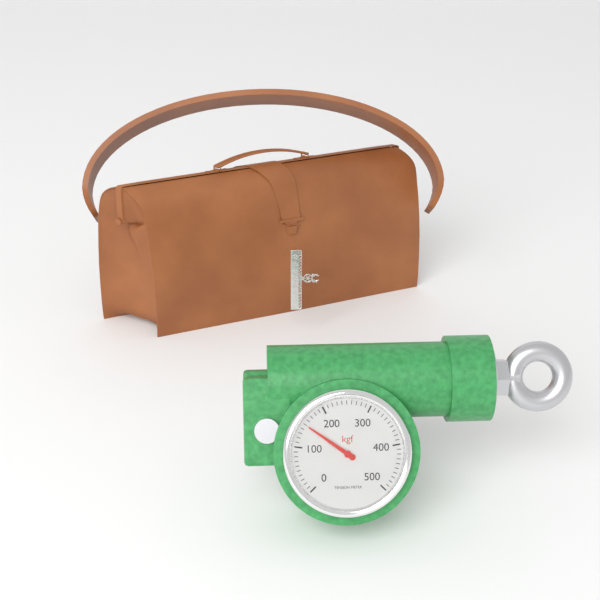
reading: 150 kgf
